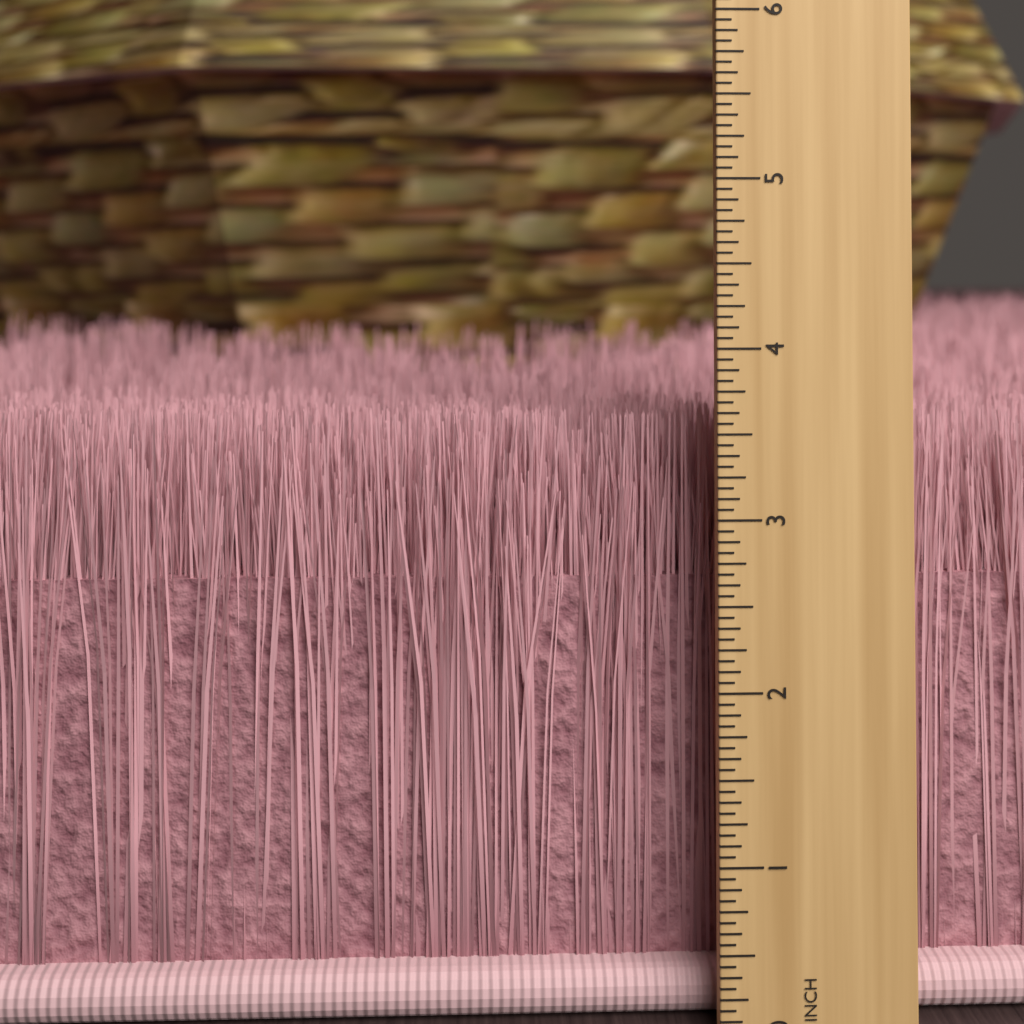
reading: 3.5625 inch
